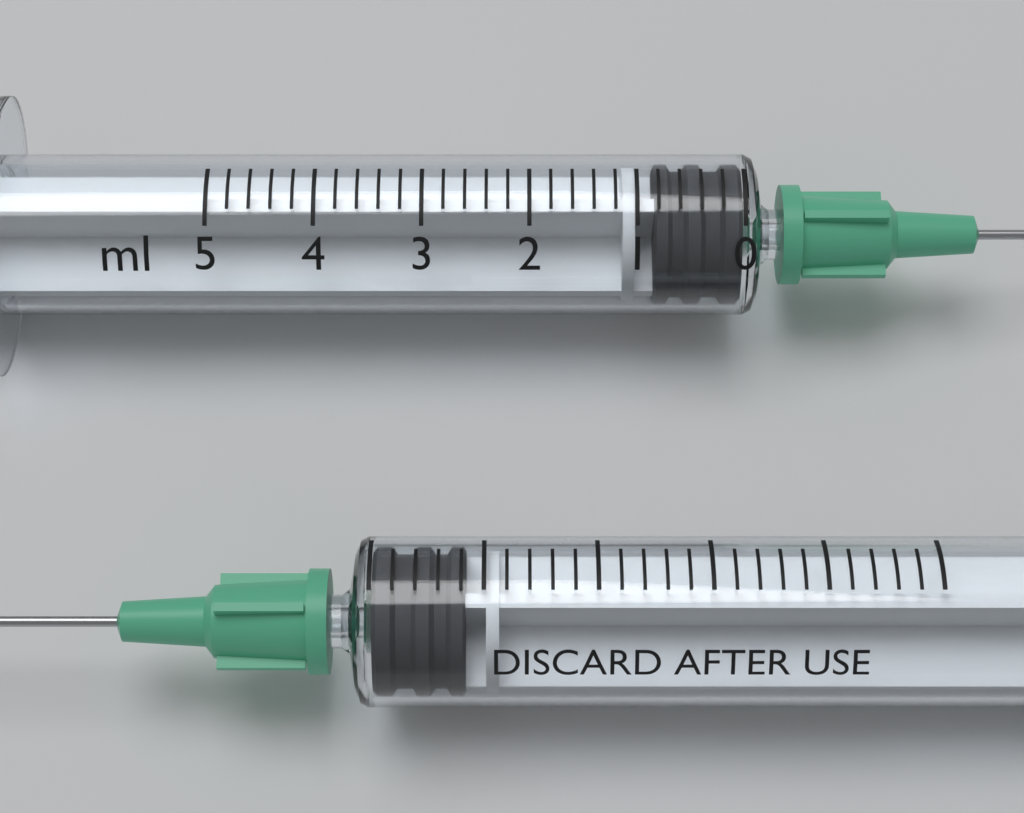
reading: 0.0 ml
